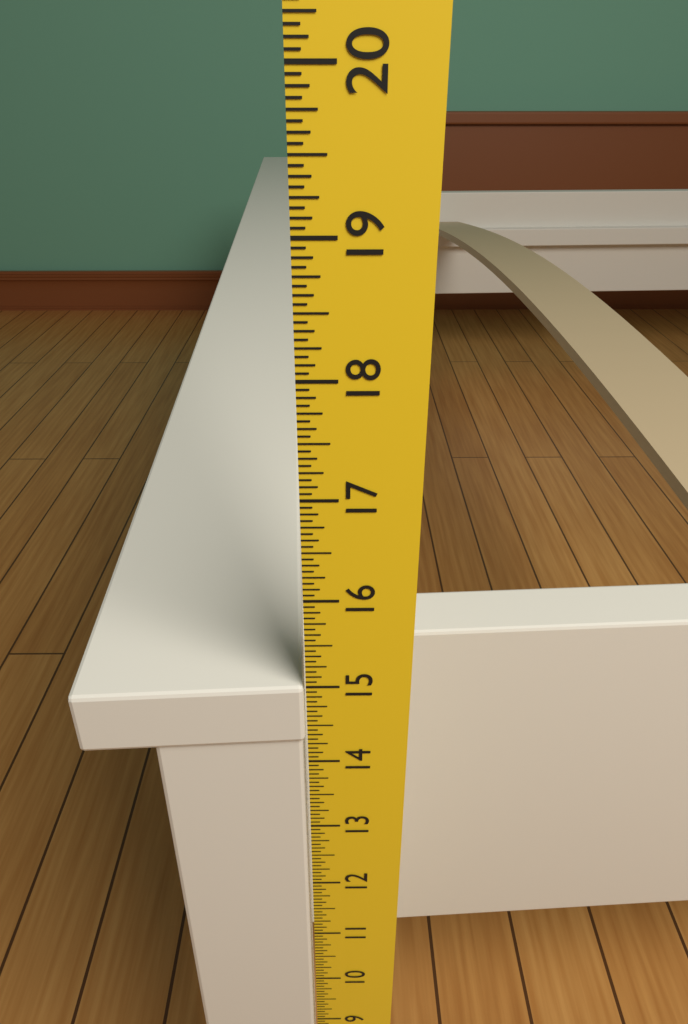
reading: 15.0000 in
